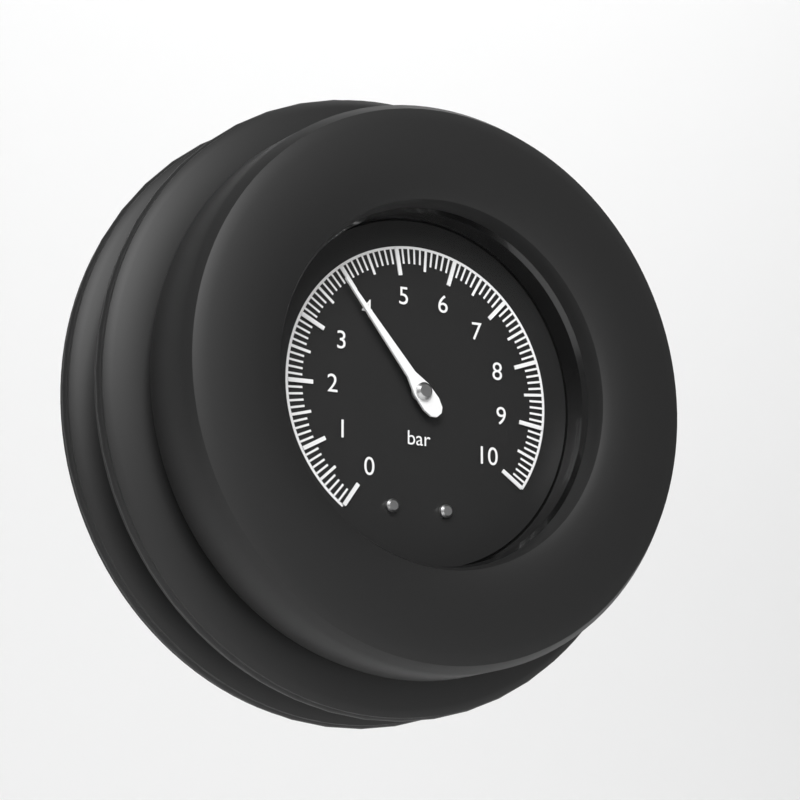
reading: 3.9 bar
